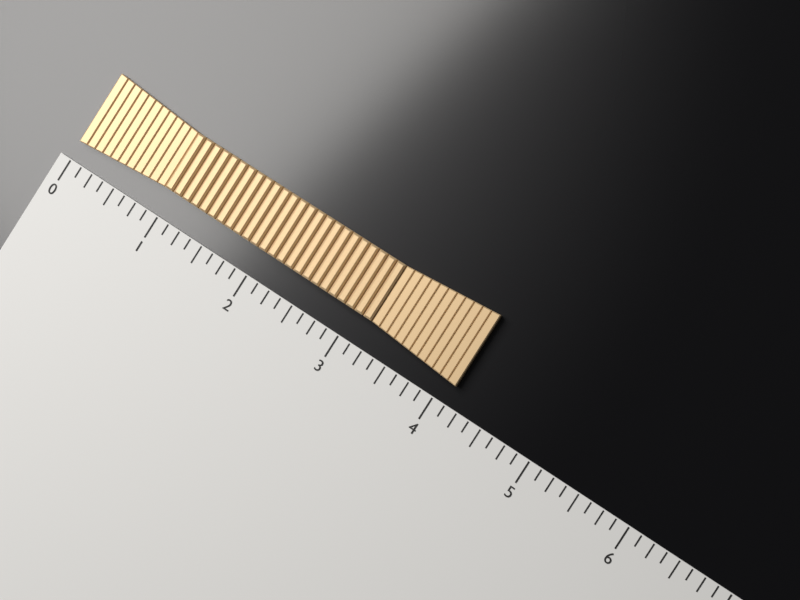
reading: 4.125 (no unit)
